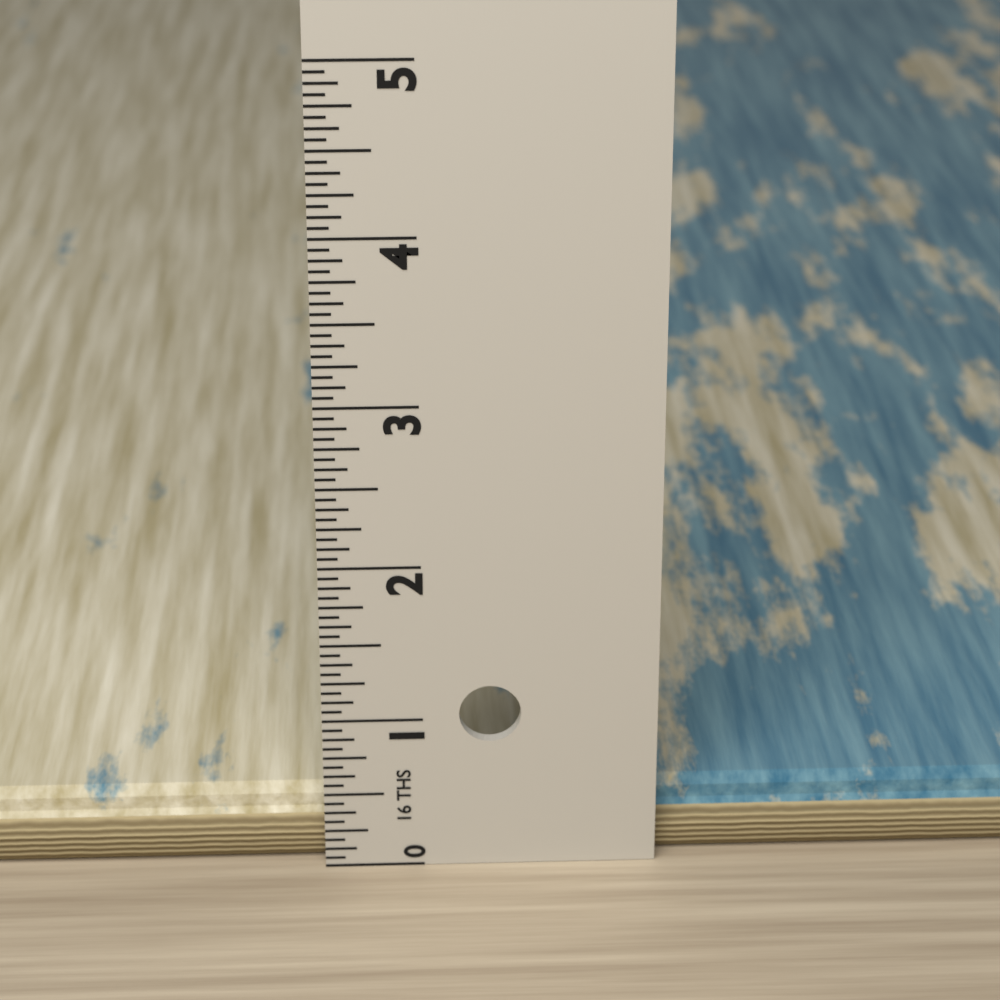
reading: 0.4375 in
